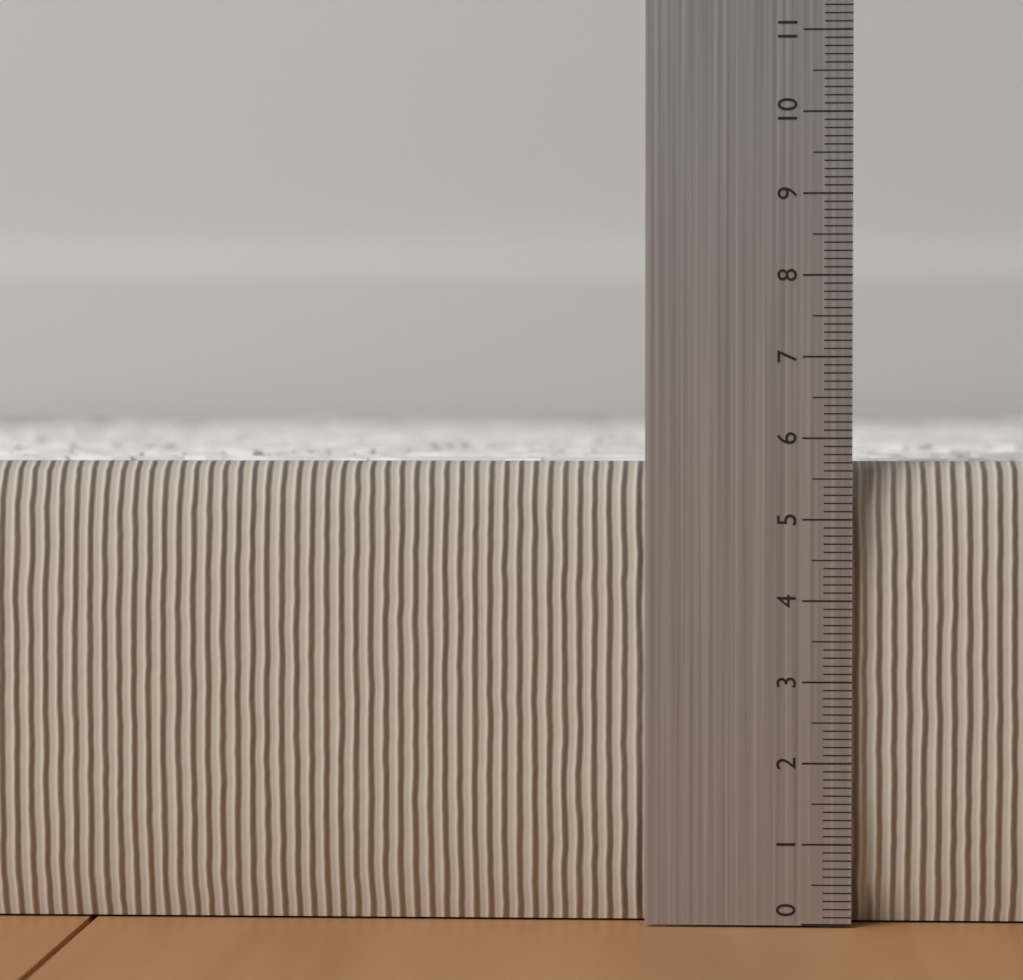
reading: 5.7 (no unit)
